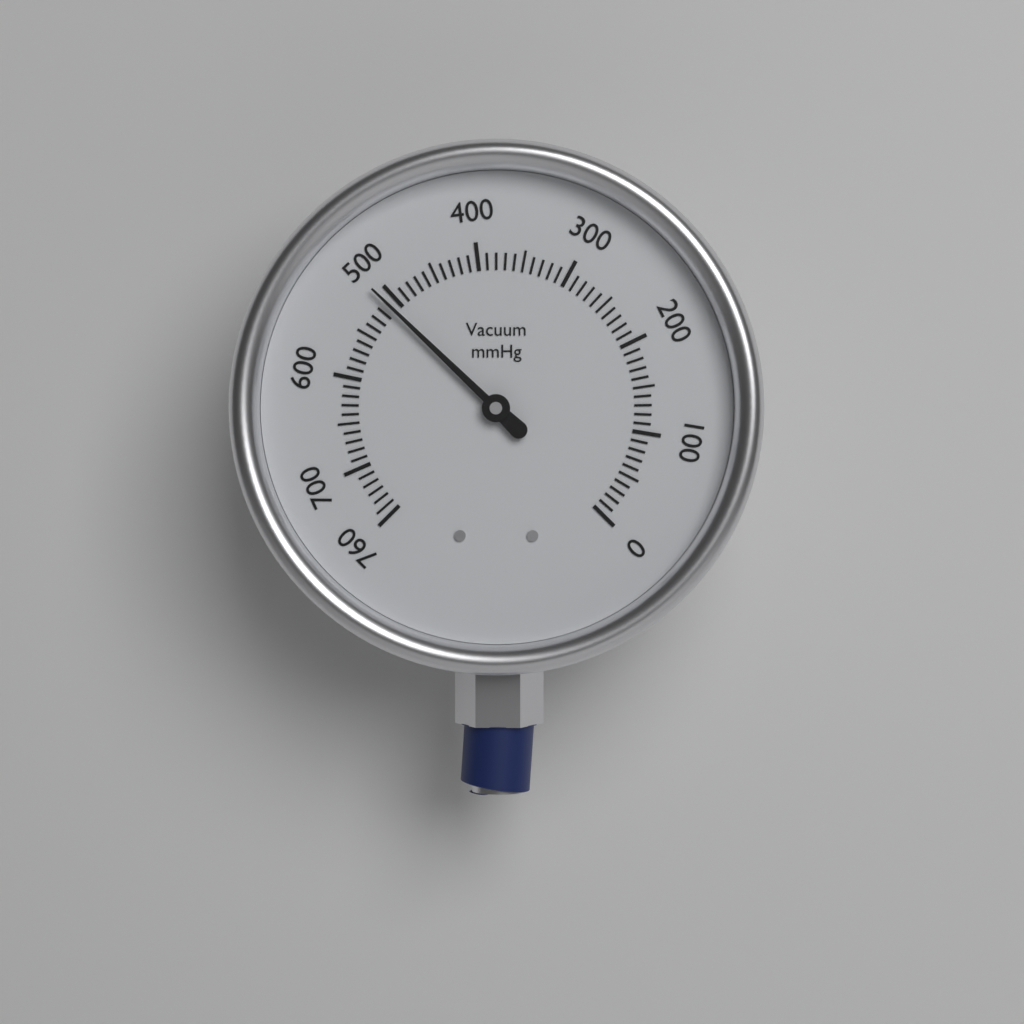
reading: 510 mmHg
